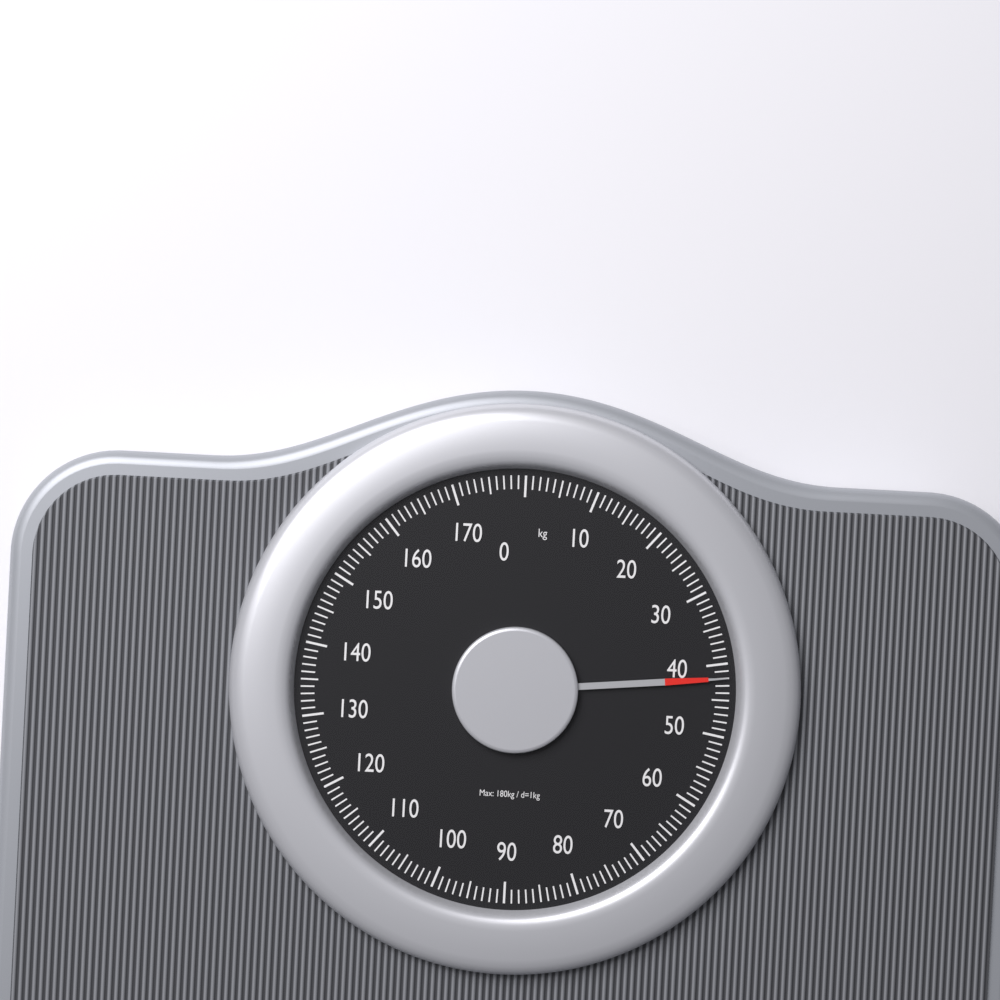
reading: 42 kg
